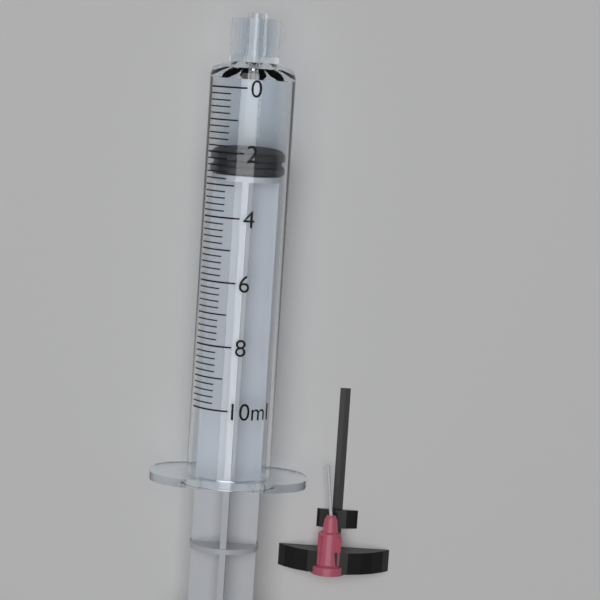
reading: 2.0 ml
